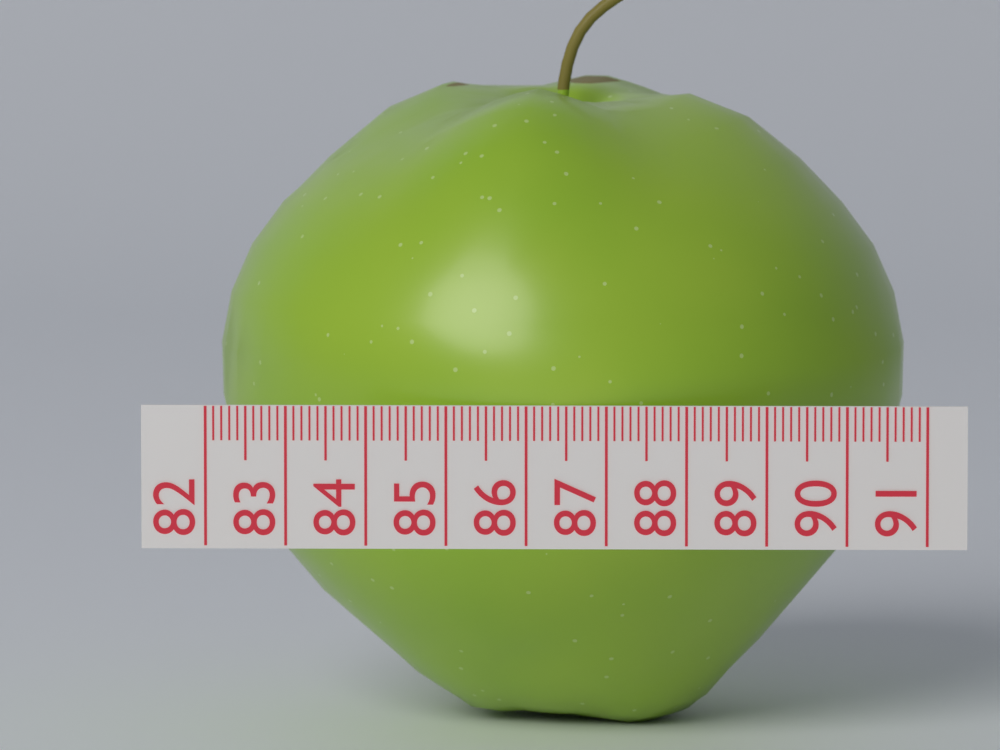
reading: 90.8 (no unit)
